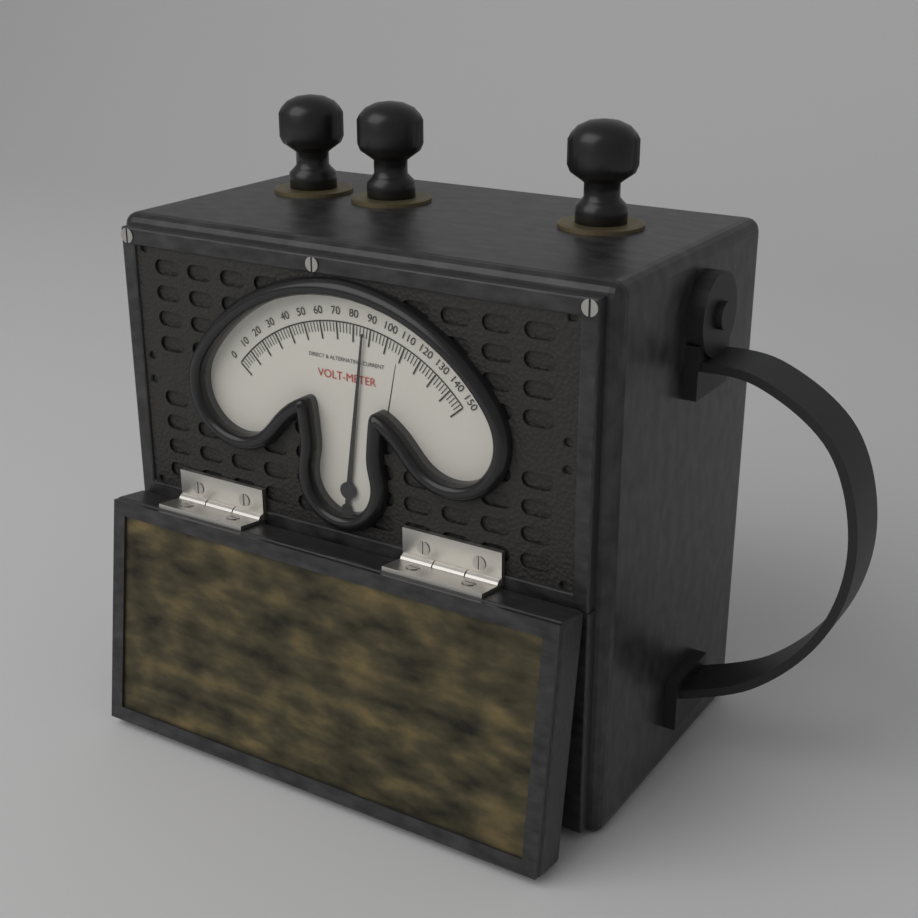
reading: 86 V
